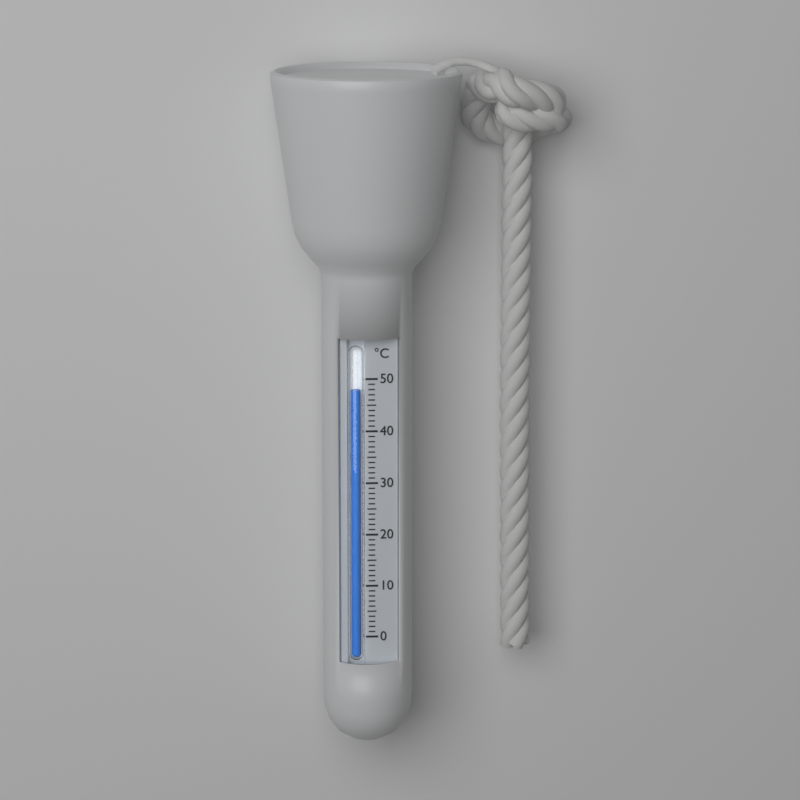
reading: 48 °C
